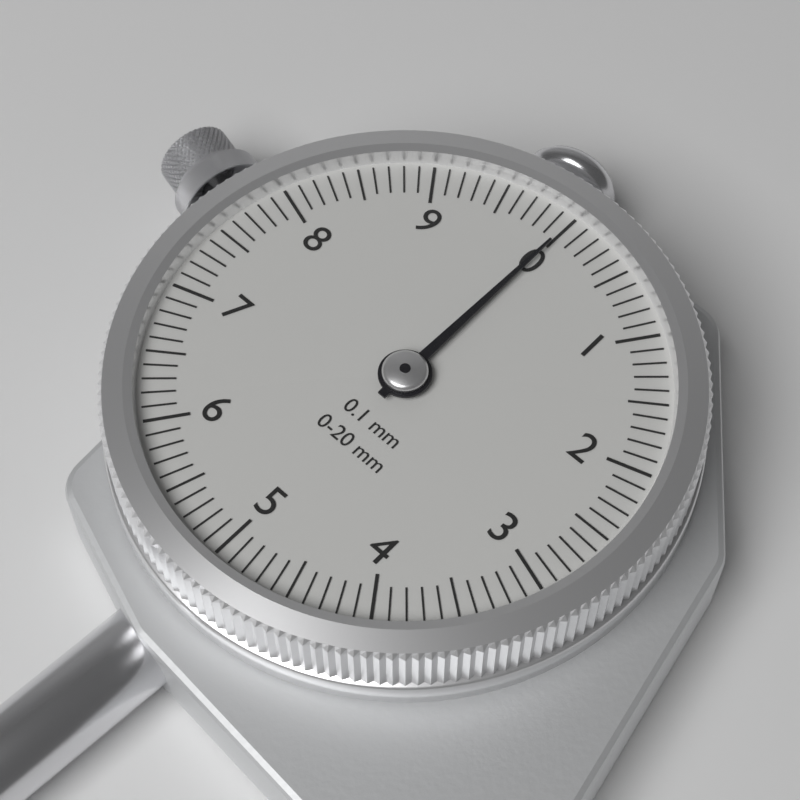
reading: 0.0 mm
